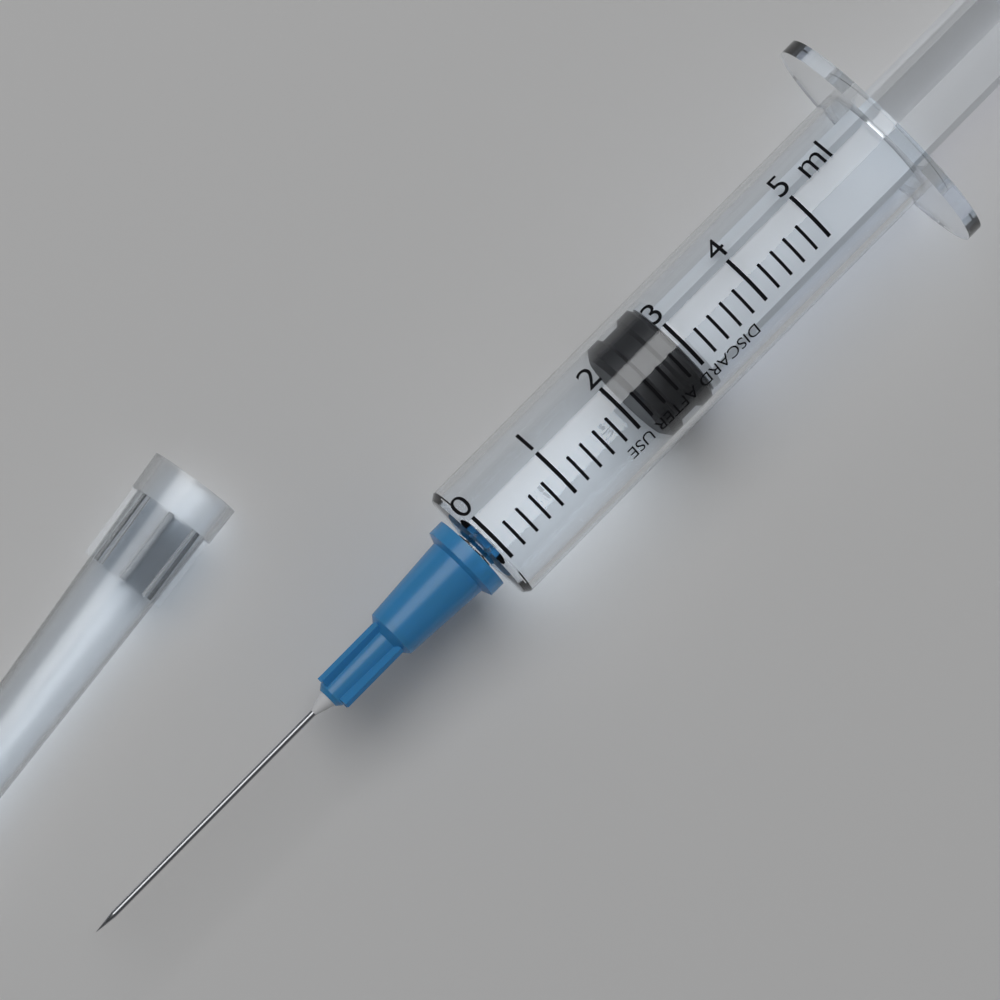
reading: 2.2 ml
